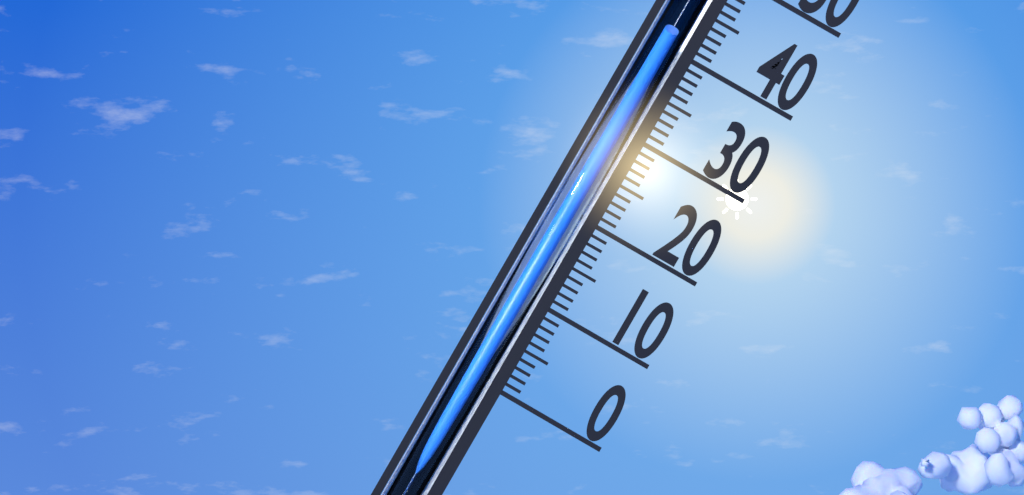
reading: 41 (no unit)
